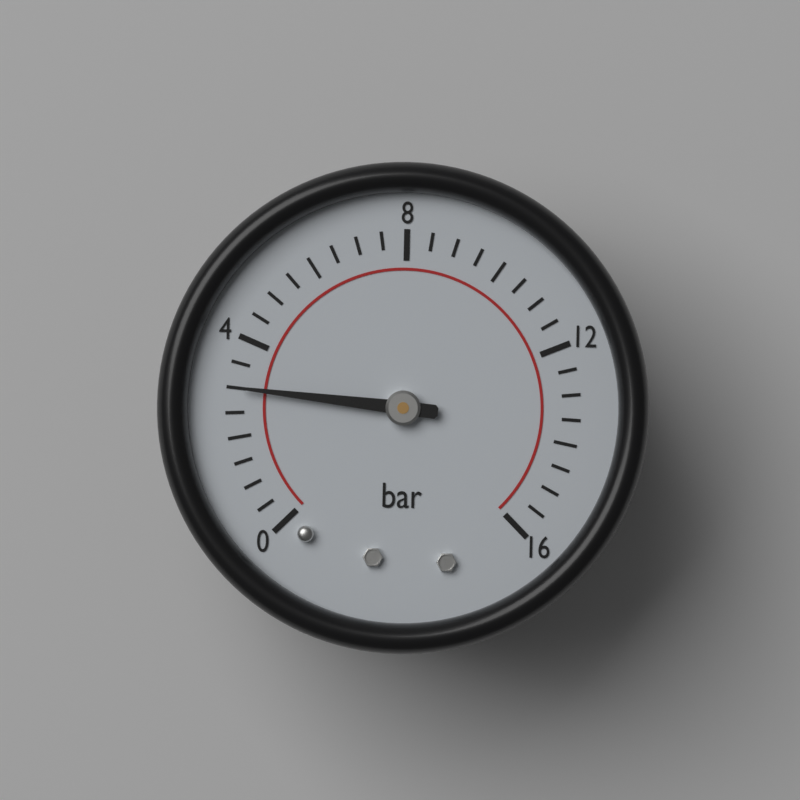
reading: 3.0 bar
